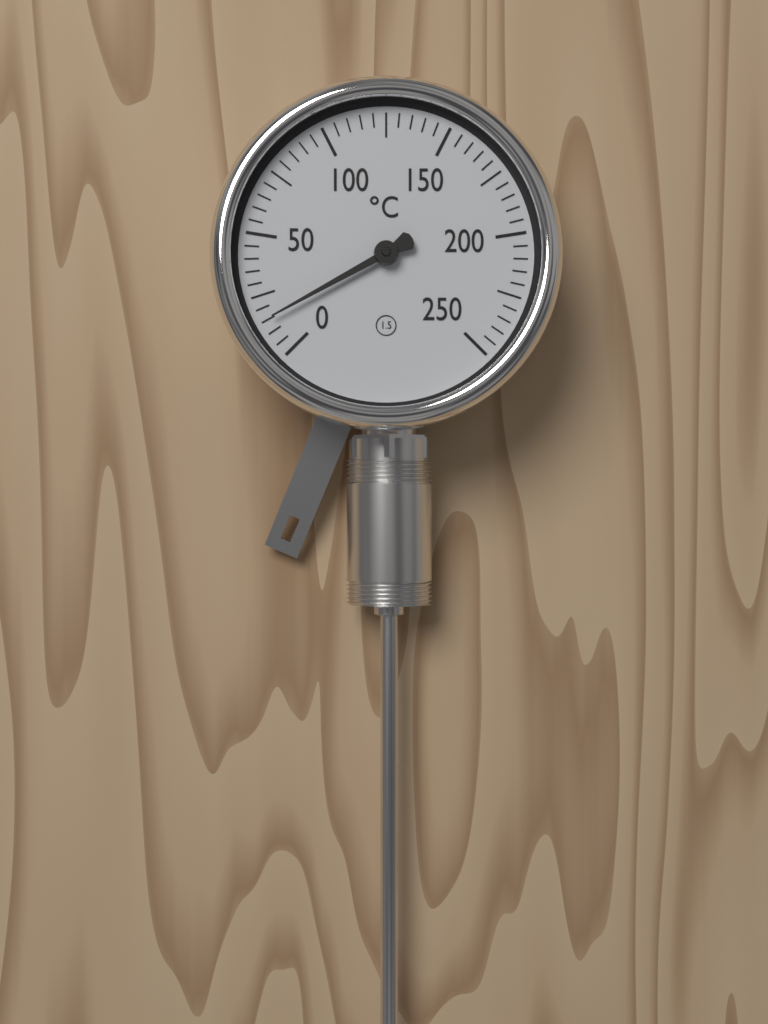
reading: 15 °C
